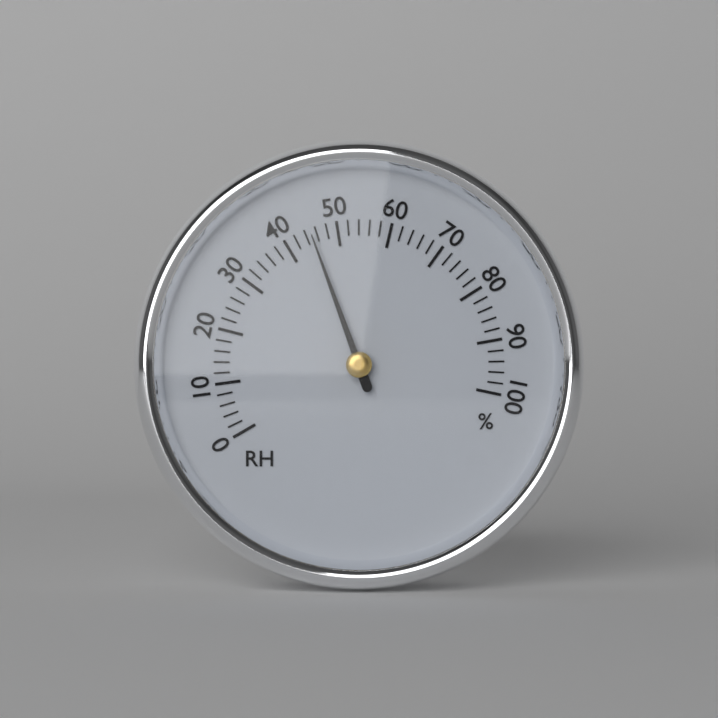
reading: 45 %RH
